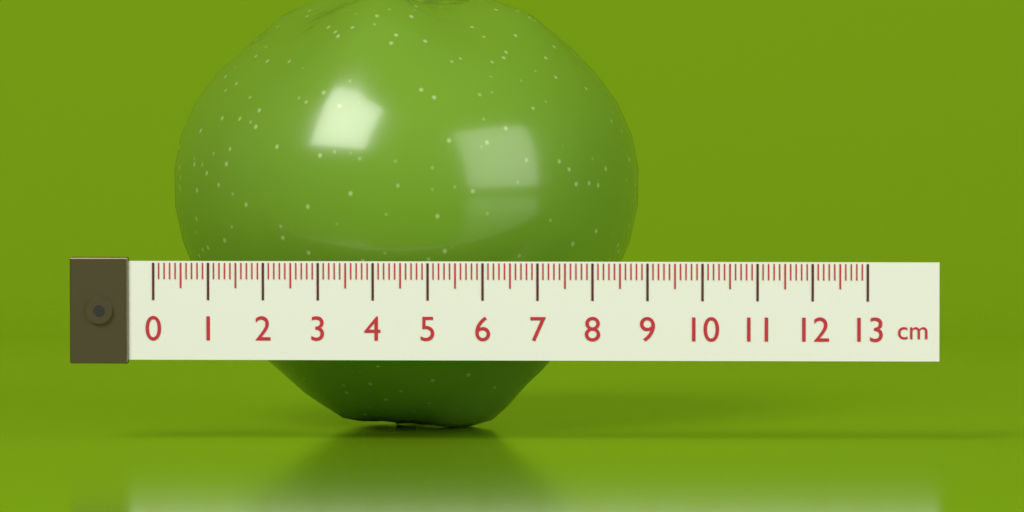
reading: 8.7 cm
